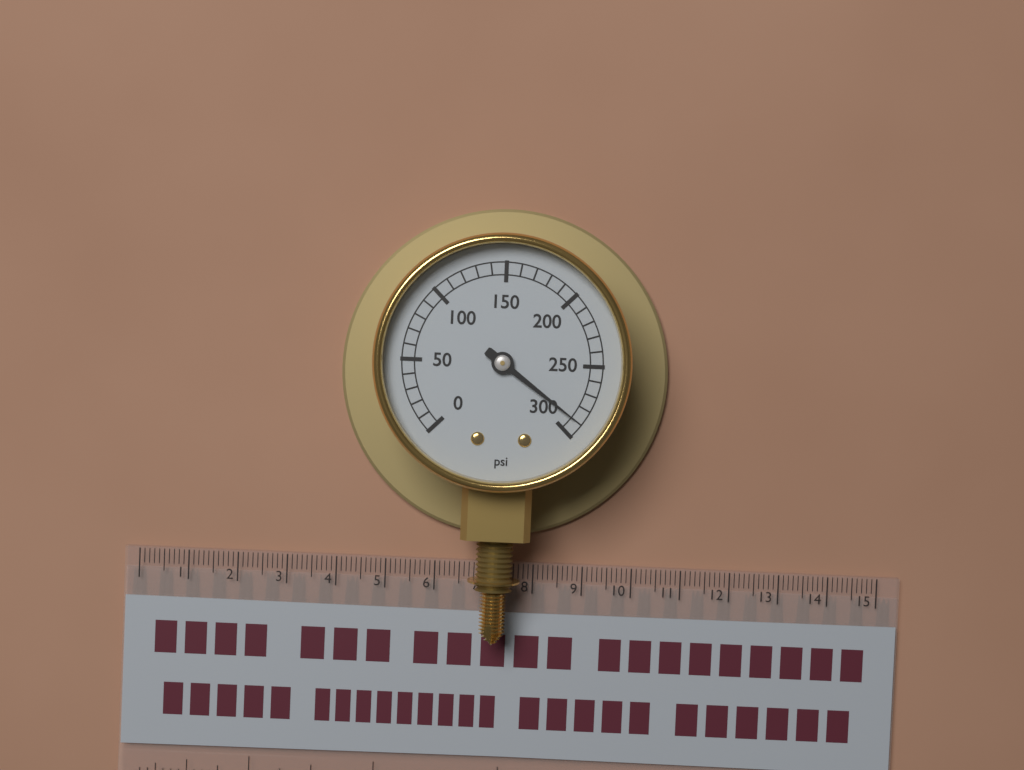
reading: 290 psi
